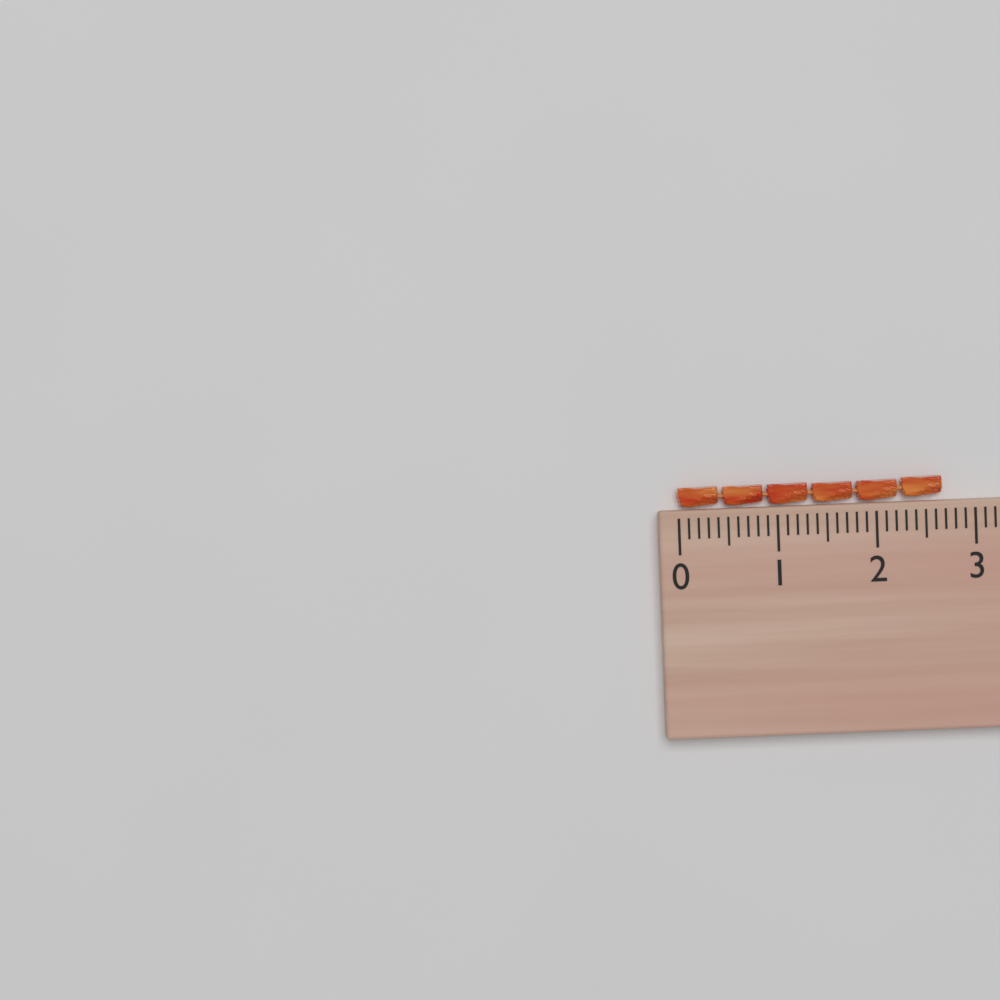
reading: 2.7 (no unit)
